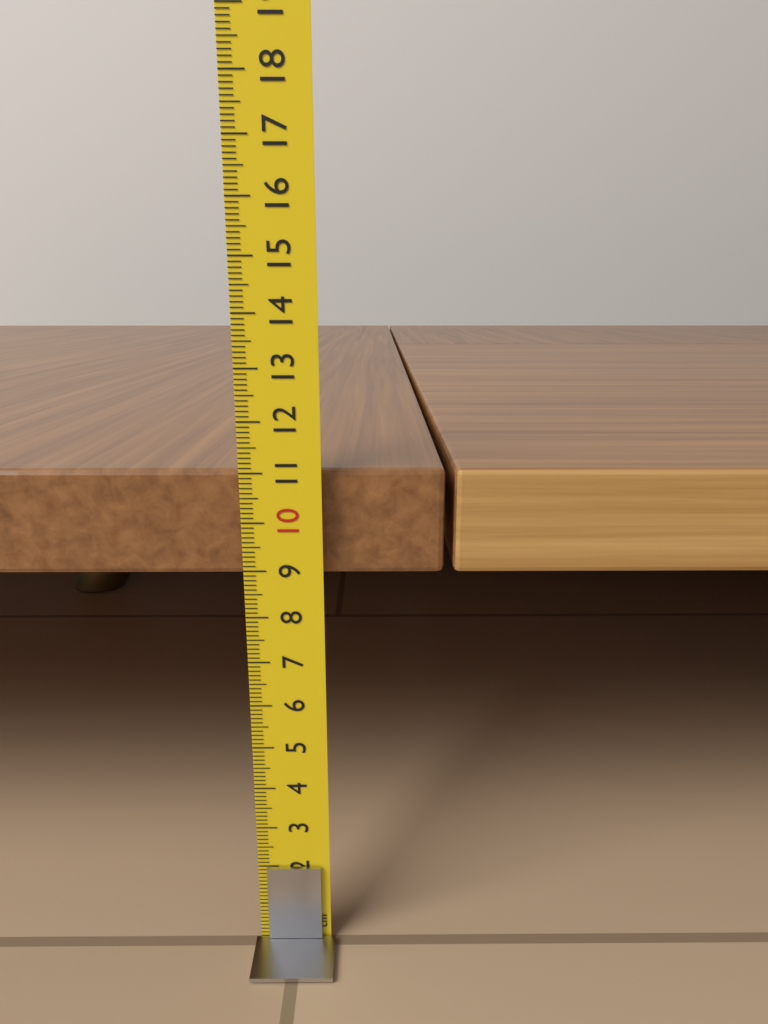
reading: 11.0 cm
